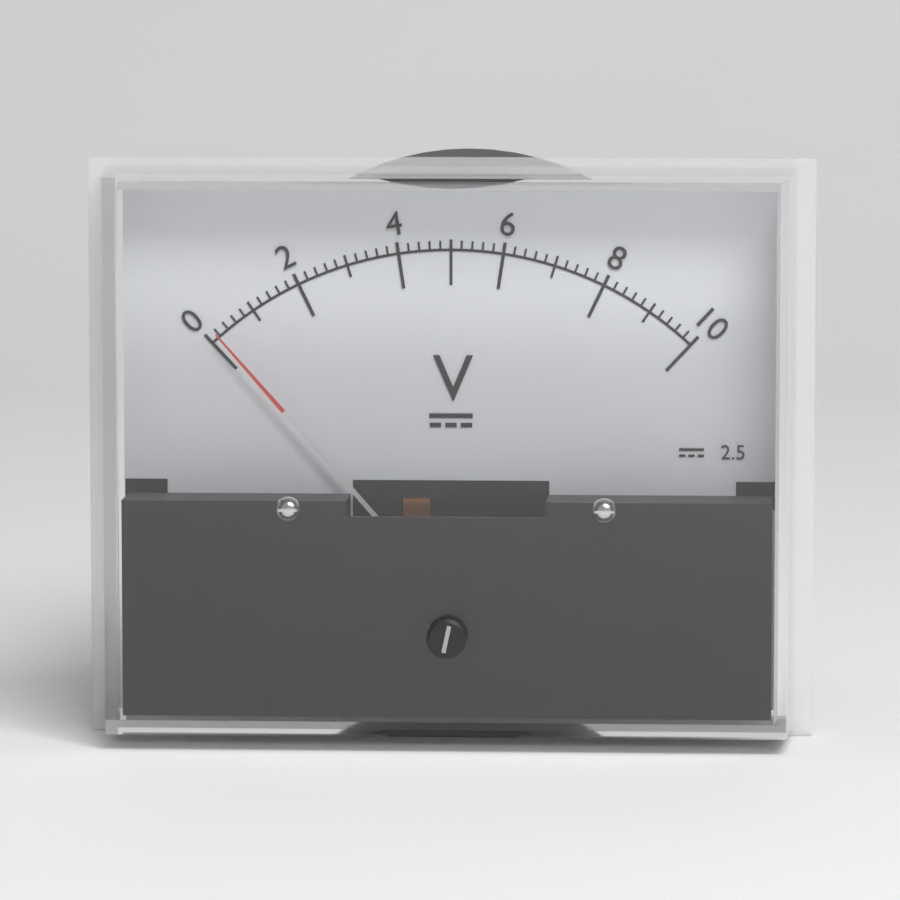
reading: 0.2 V
